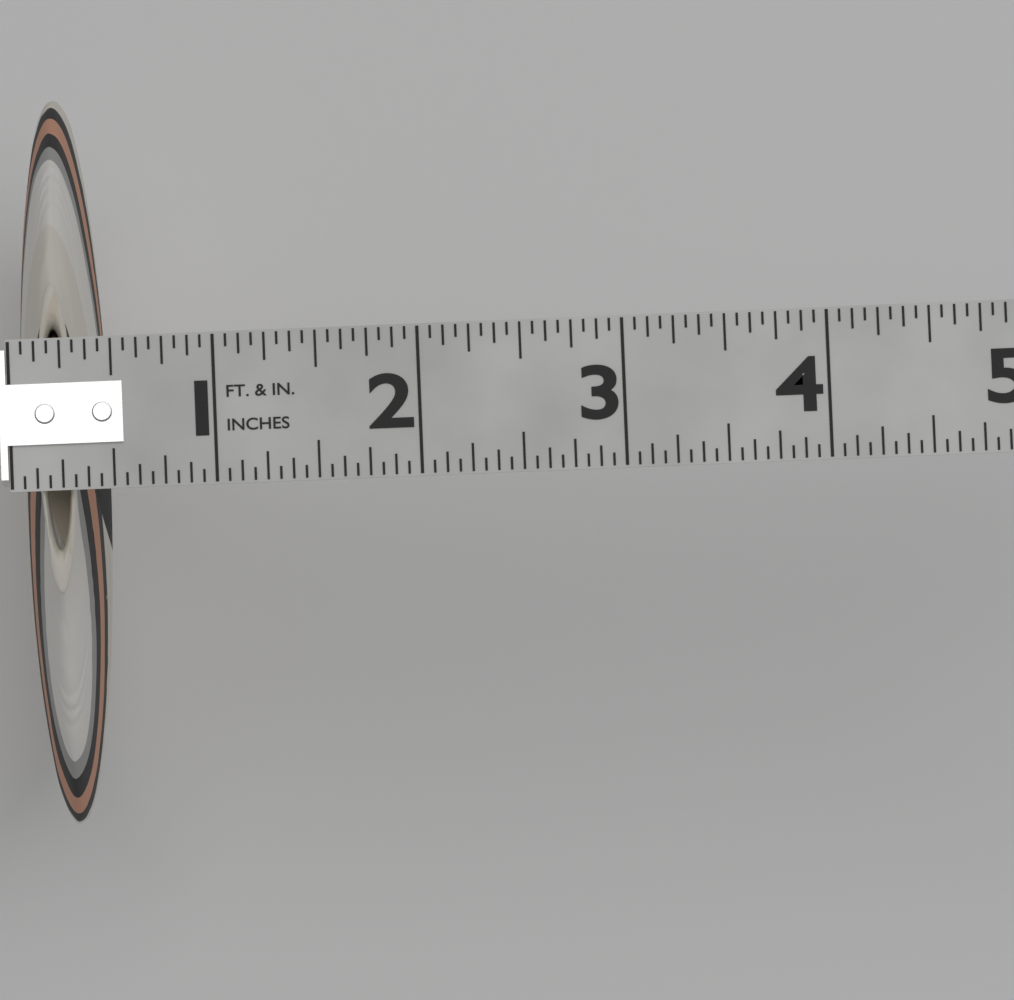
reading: 0.4375 in
